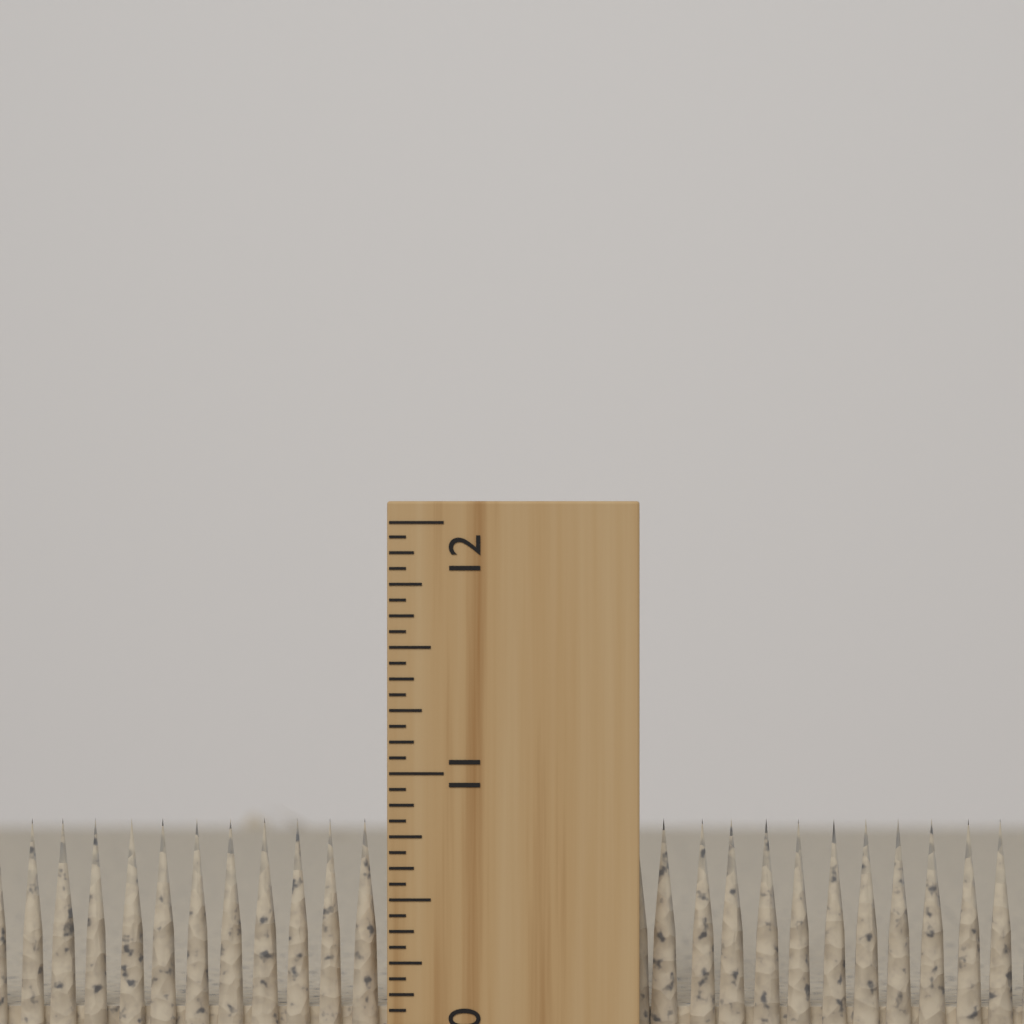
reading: 10.8125 inch
